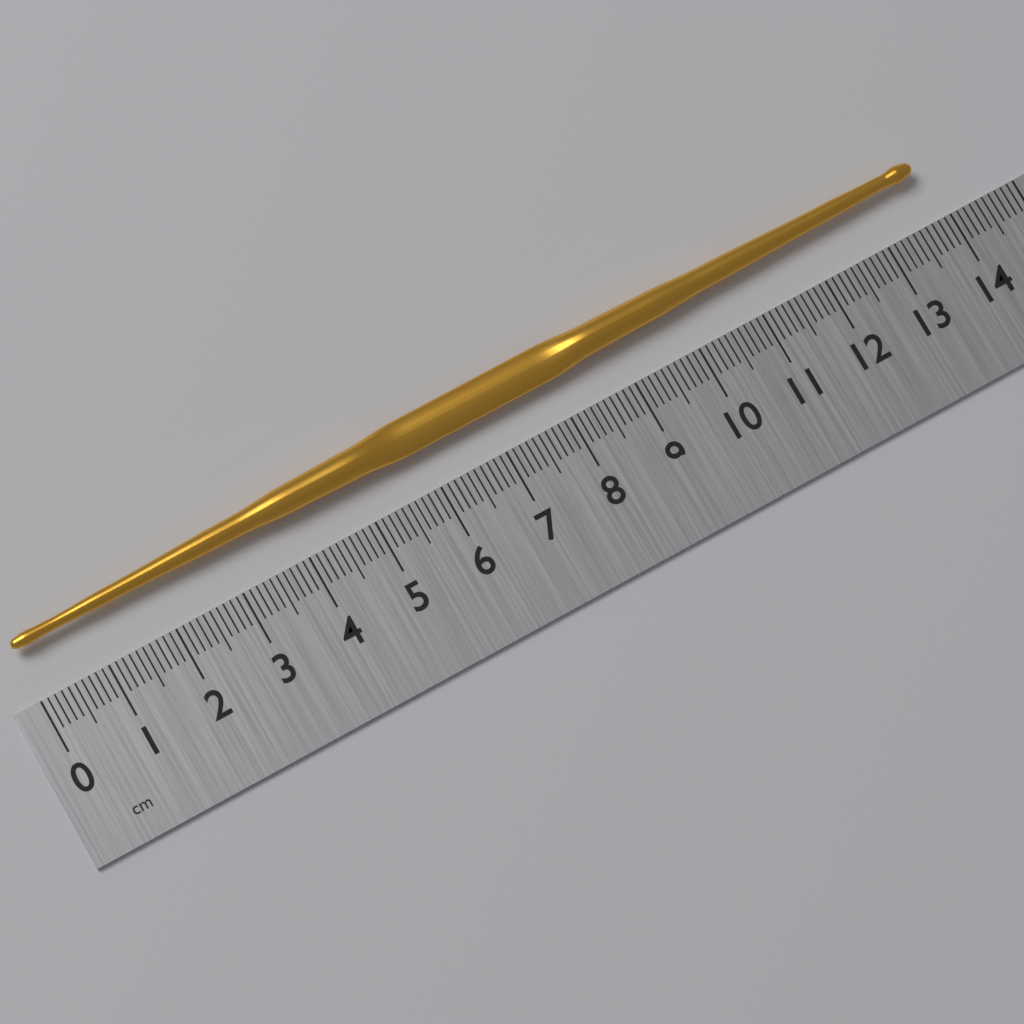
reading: 13.8 cm
